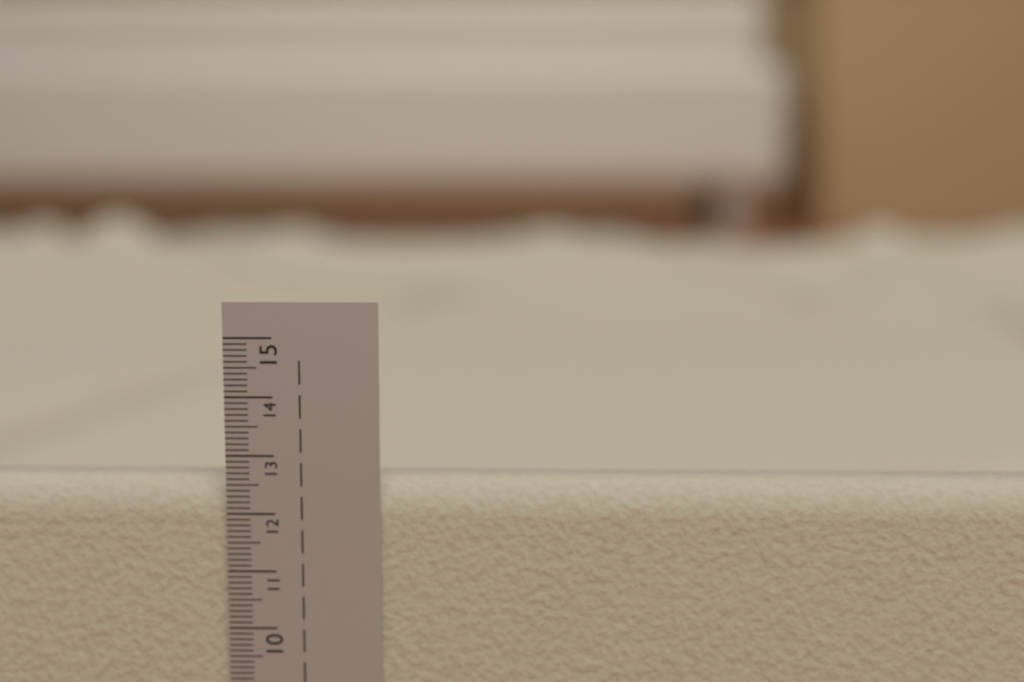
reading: 12.5 cm
